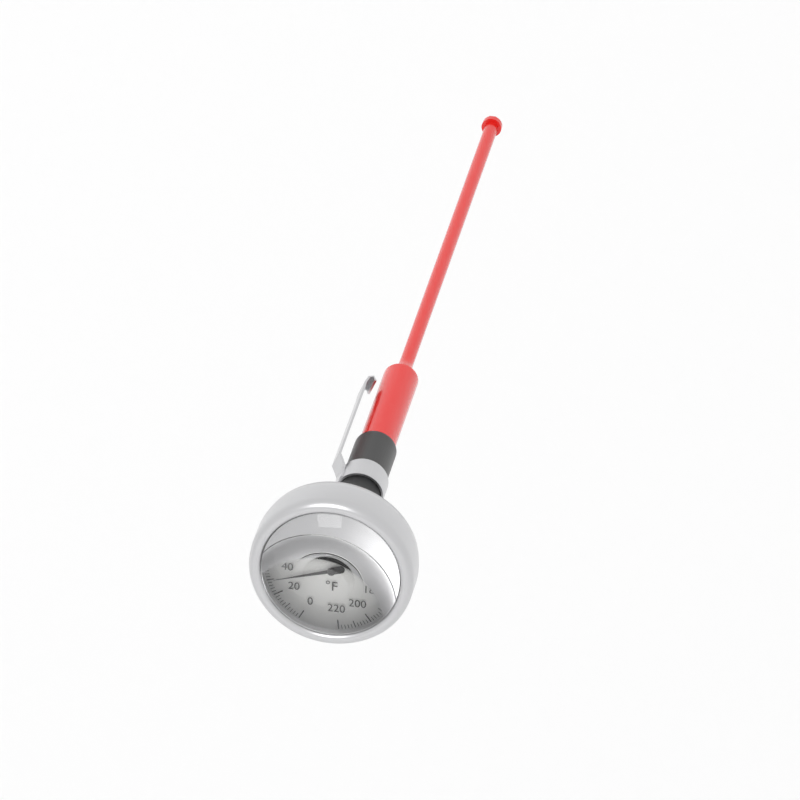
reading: 30 °F
